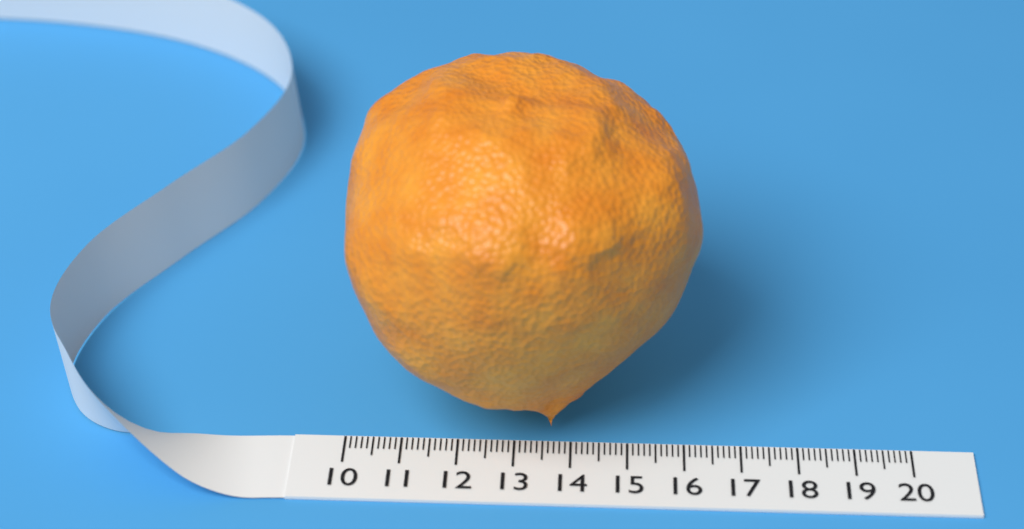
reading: 16.2 (no unit)
